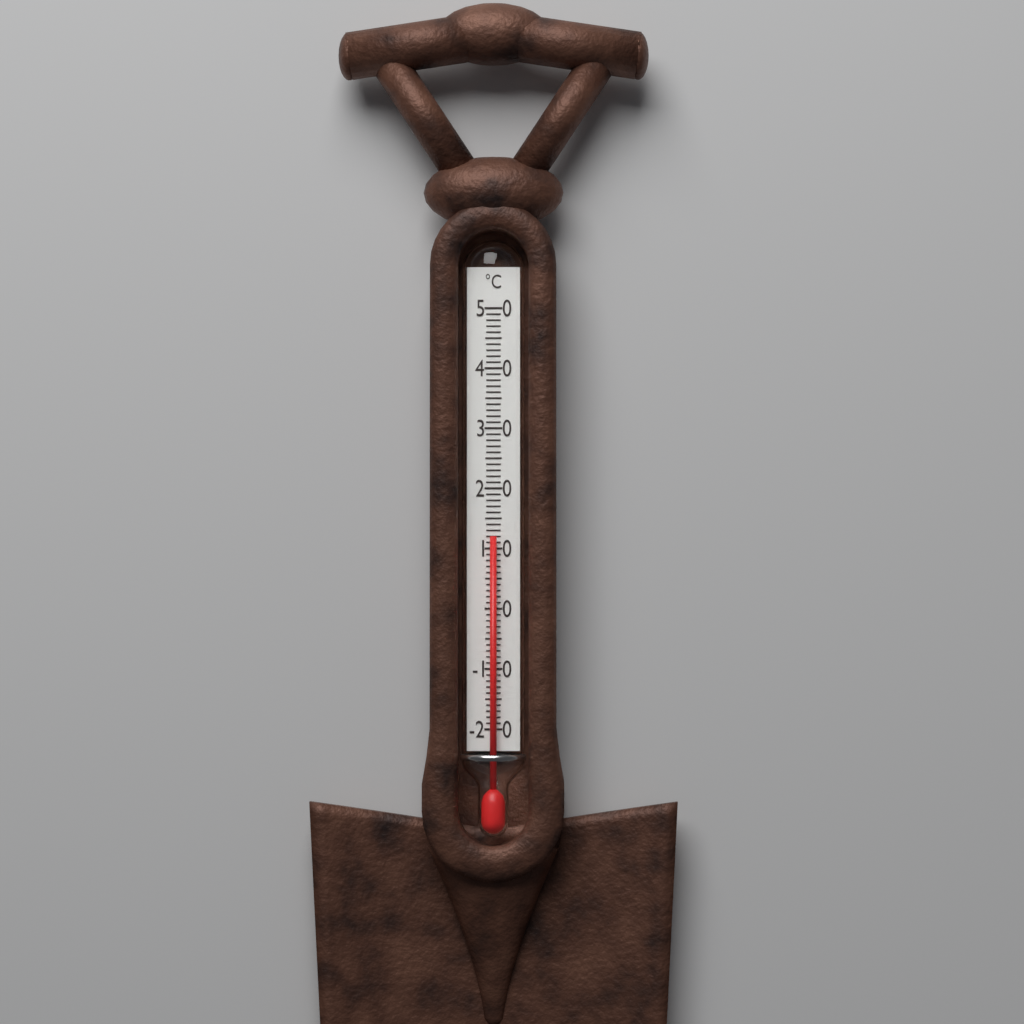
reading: 12 °C
